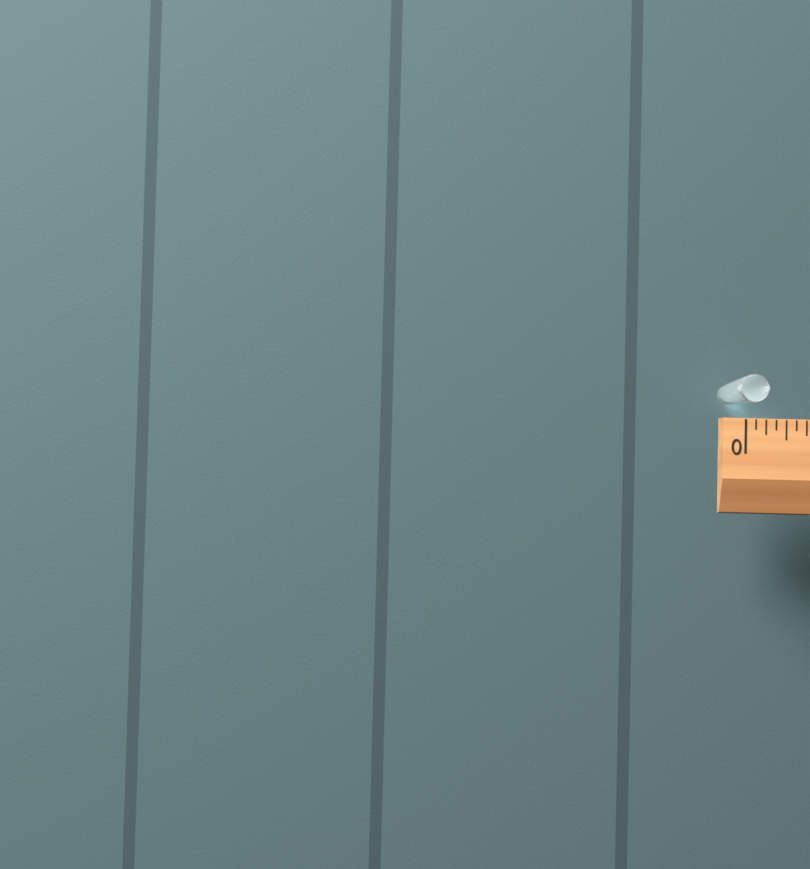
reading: 0.375 (no unit)
